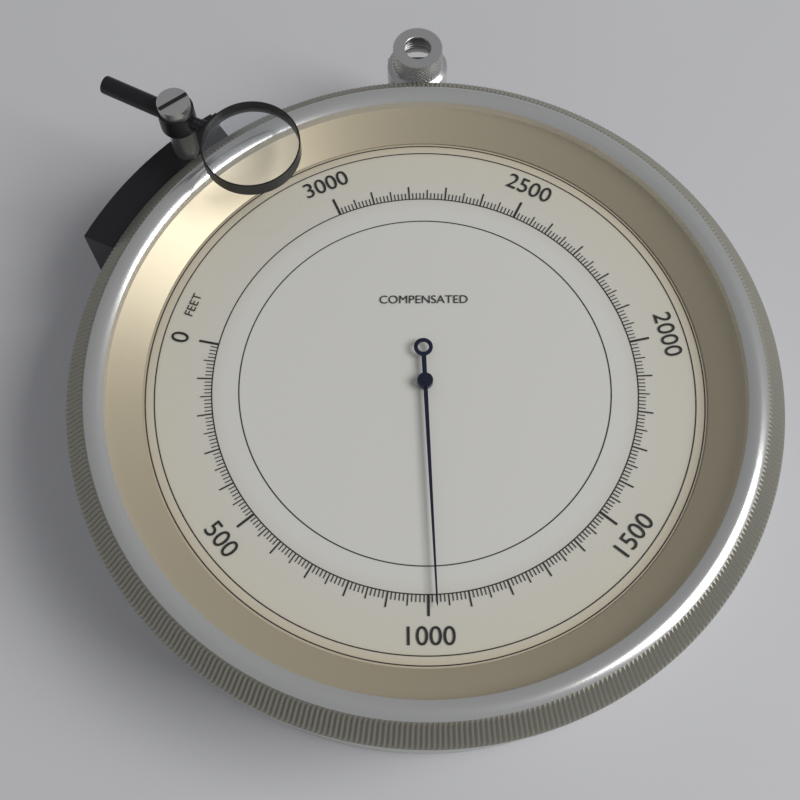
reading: 1020 feet
